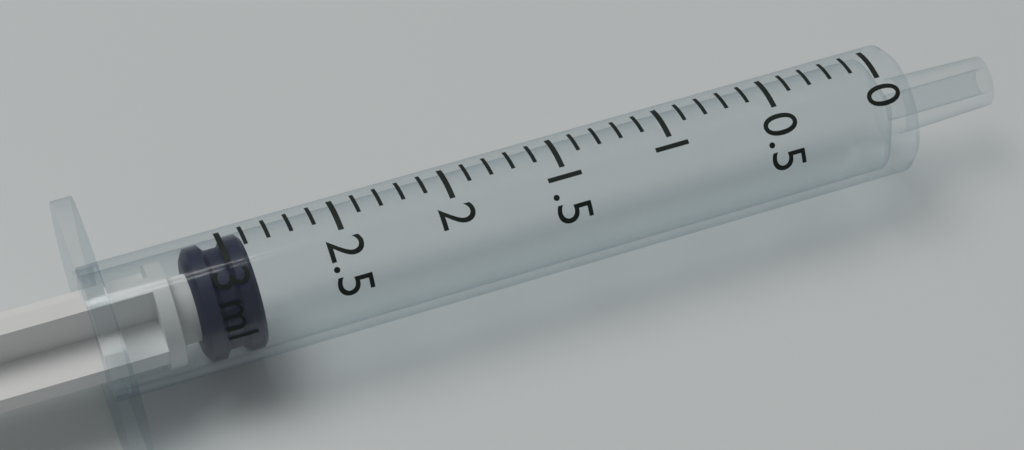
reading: 2.9 ml
